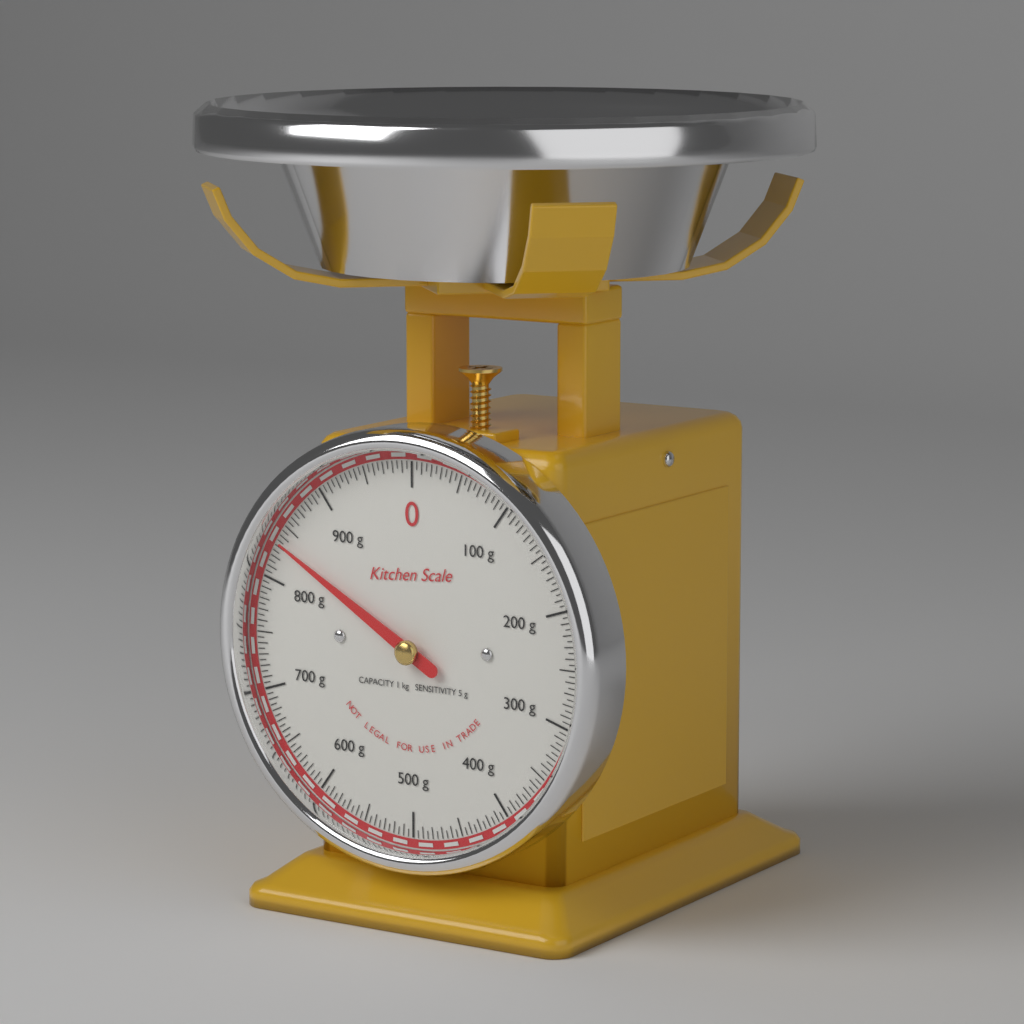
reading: 835 g
